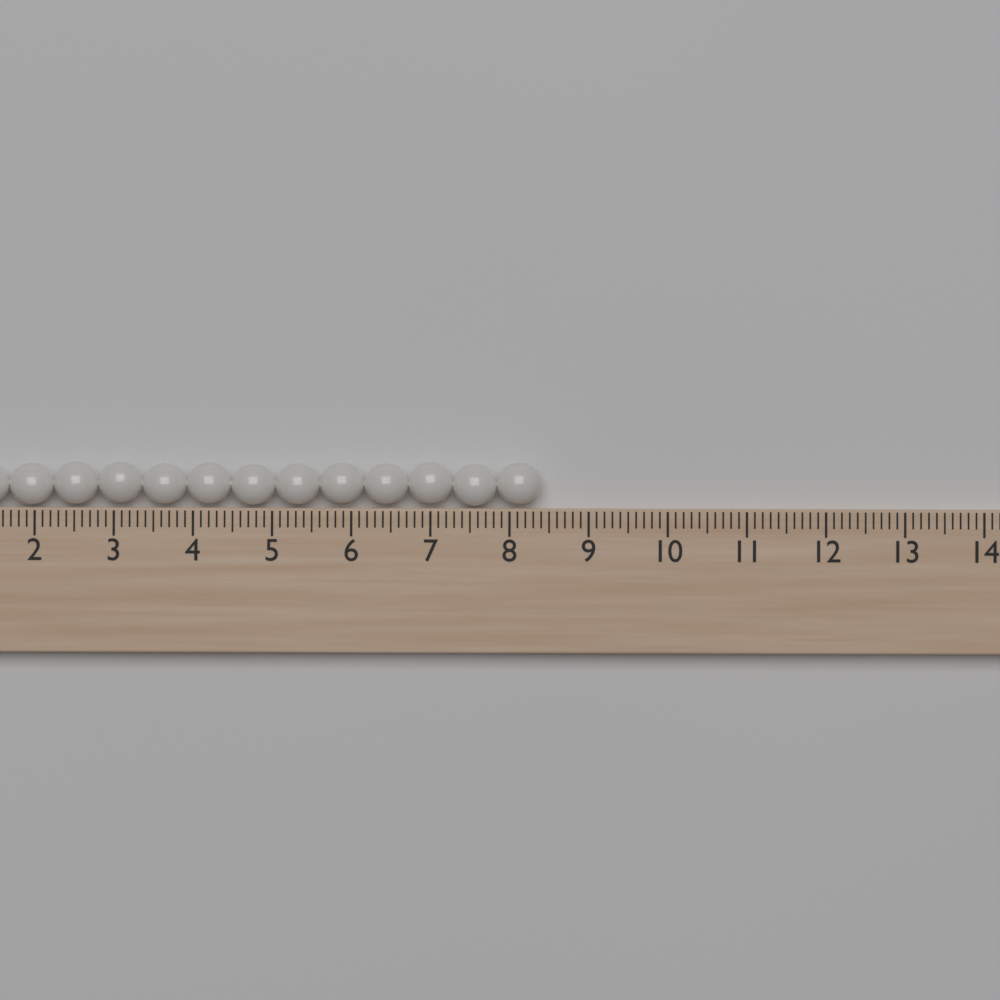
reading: 8.4 (no unit)
